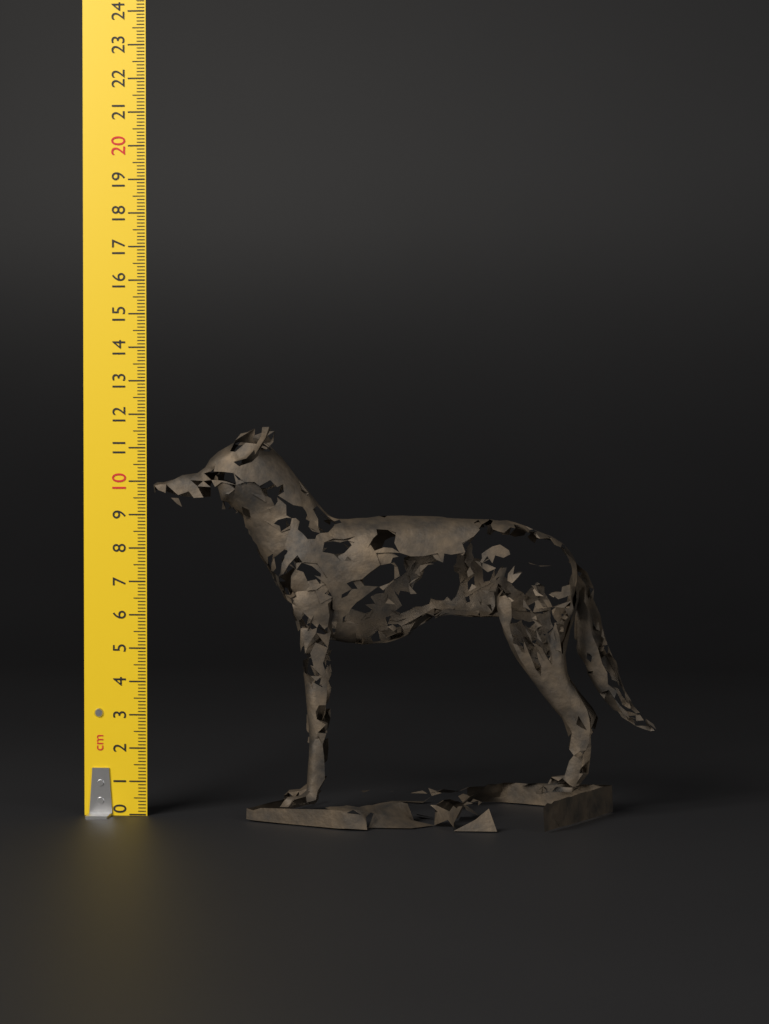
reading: 11.6 cm
